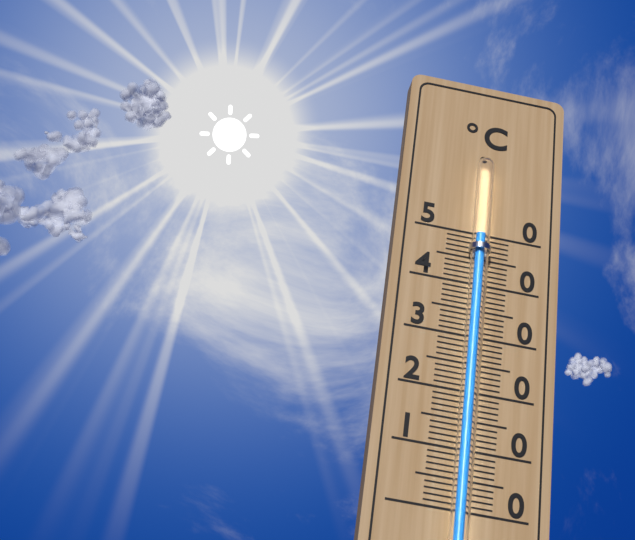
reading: 49 °C
